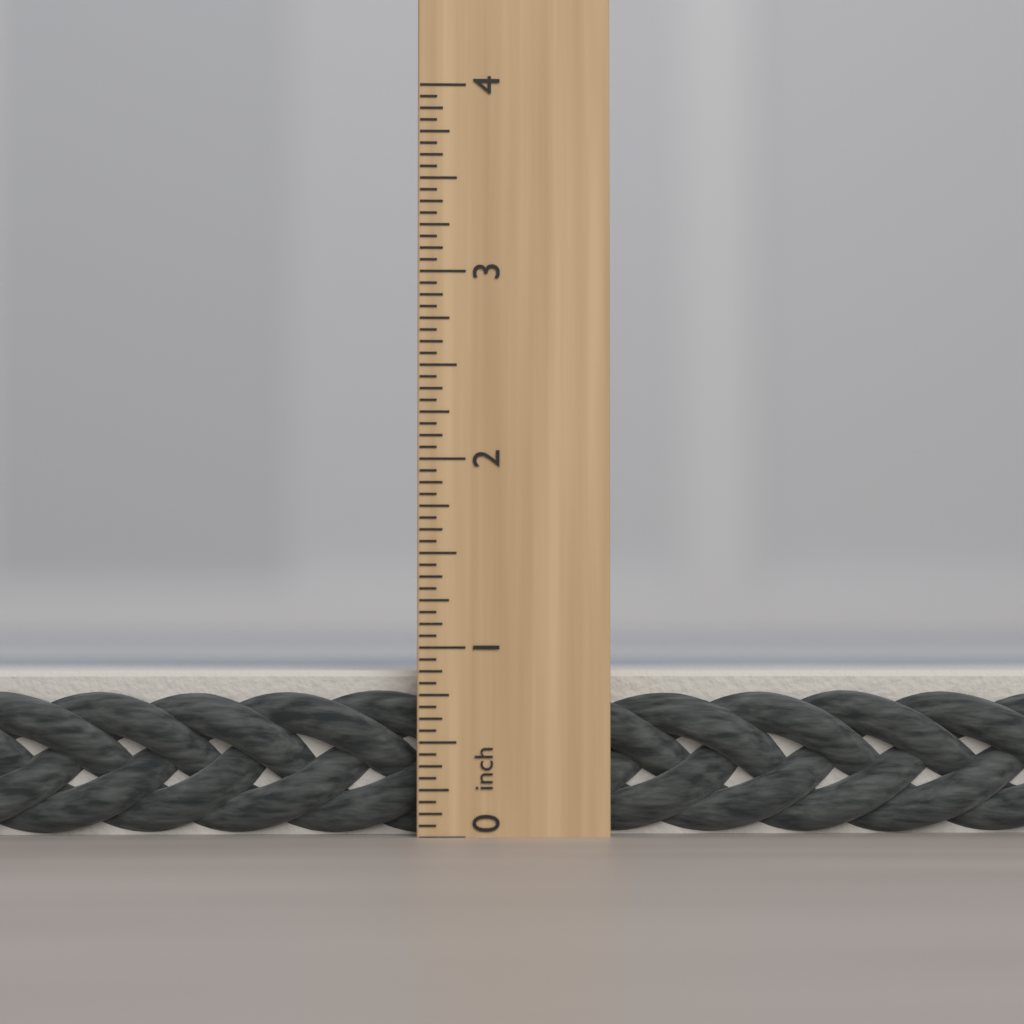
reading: 0.8750 inch
